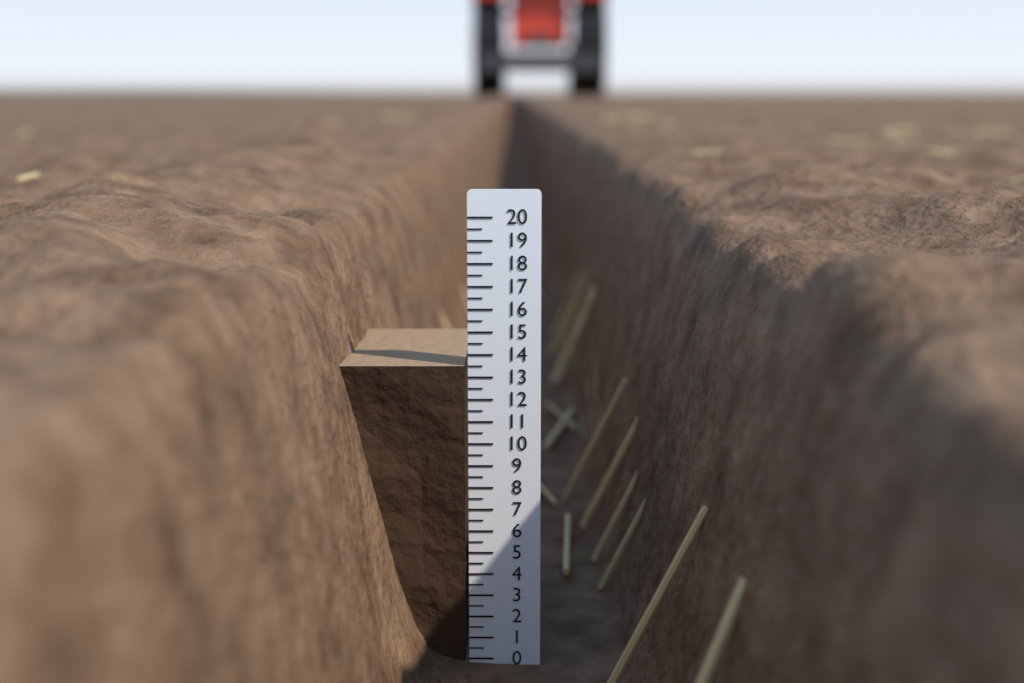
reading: 13.5 (no unit)
